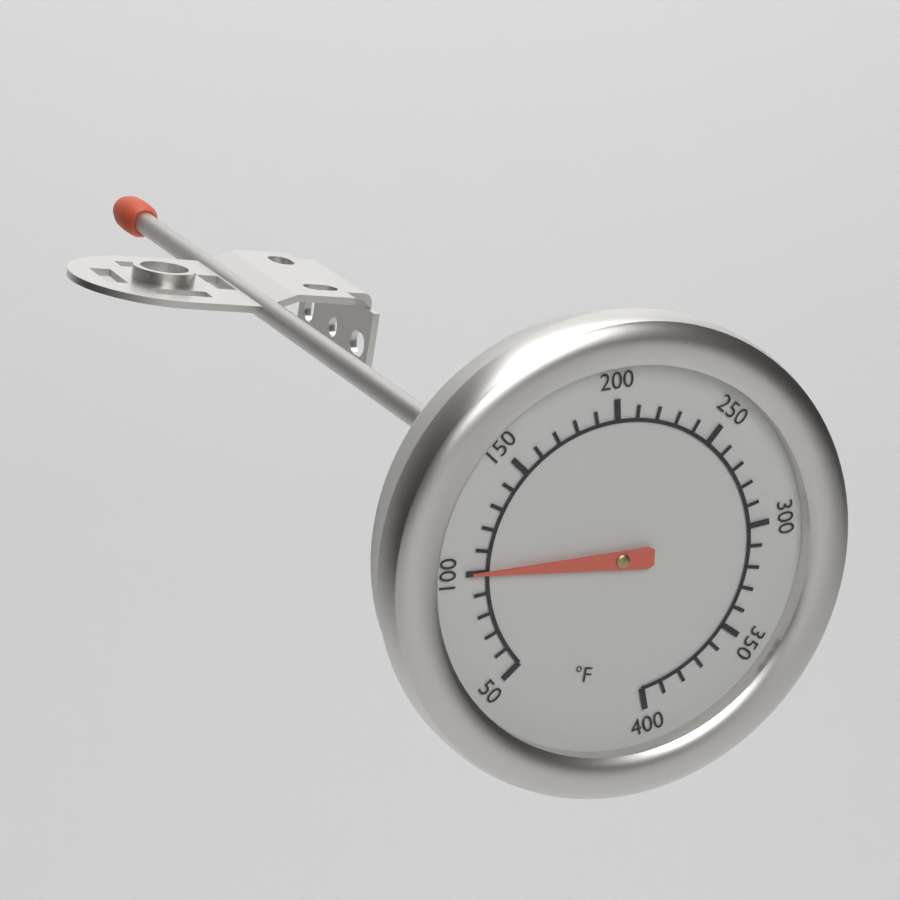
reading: 100 °F
